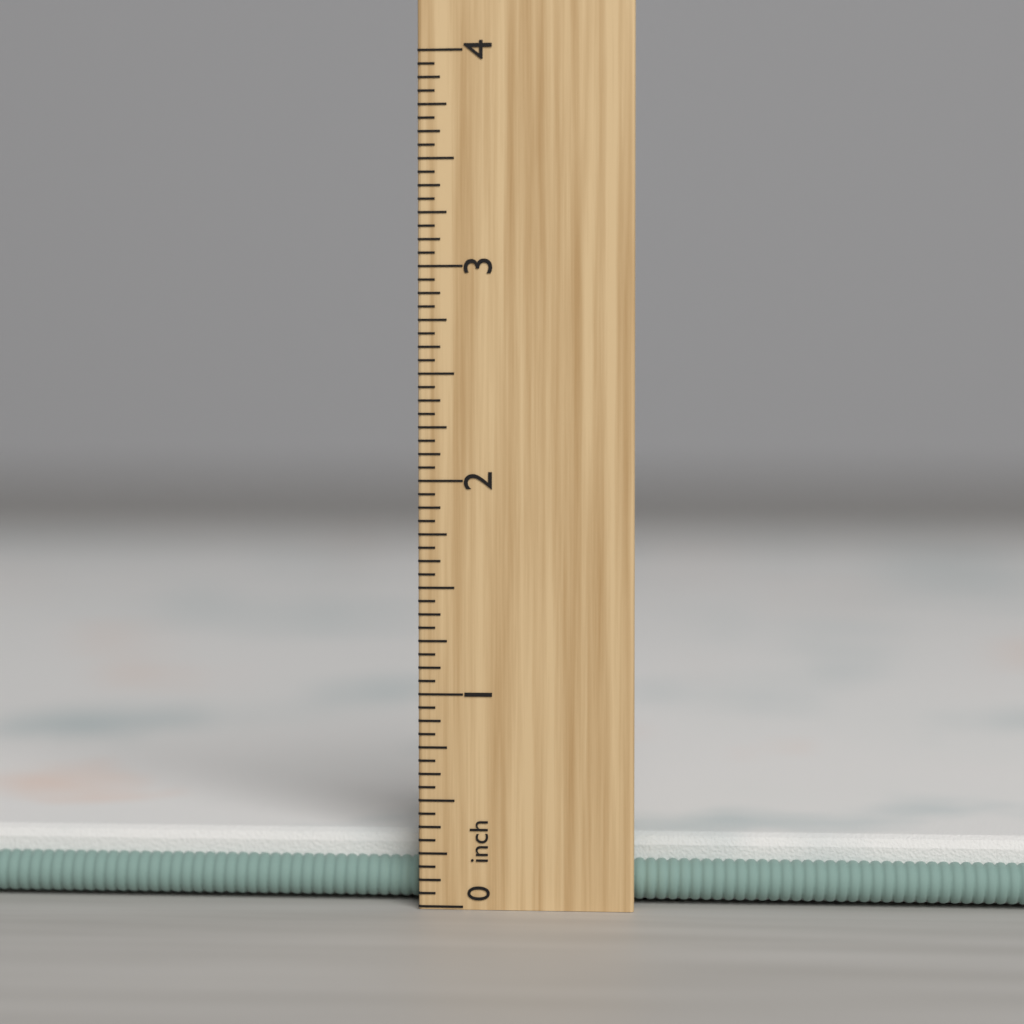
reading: 0.3125 inch
